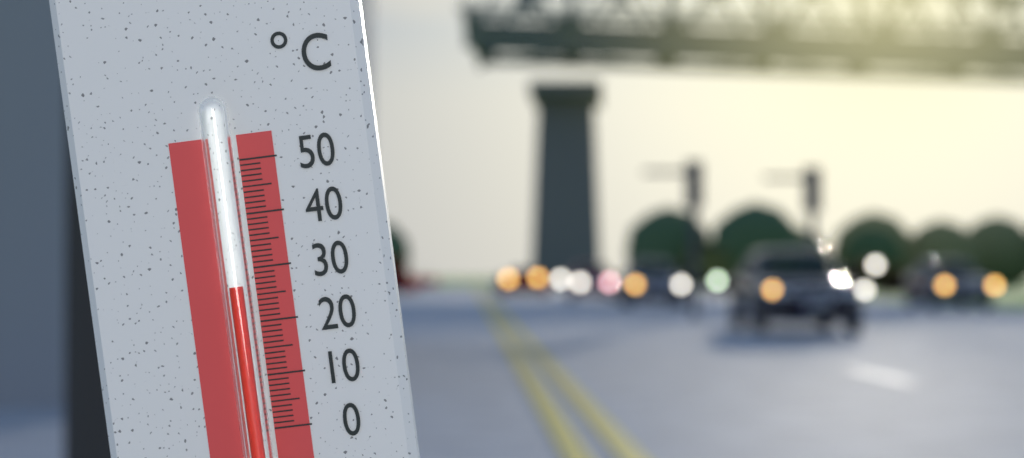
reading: 27 °C
